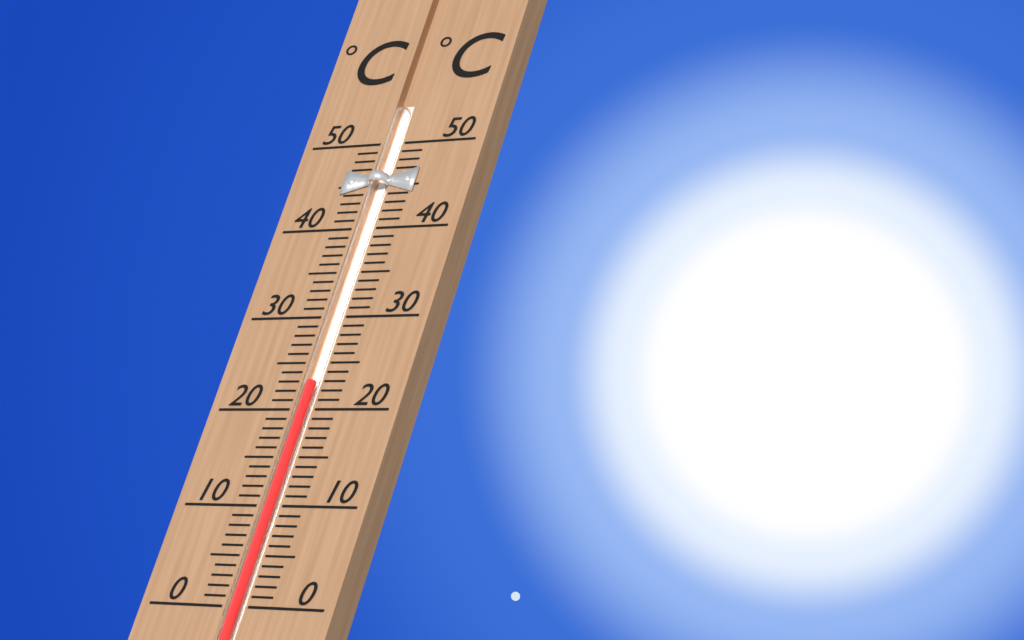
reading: 23 °C
